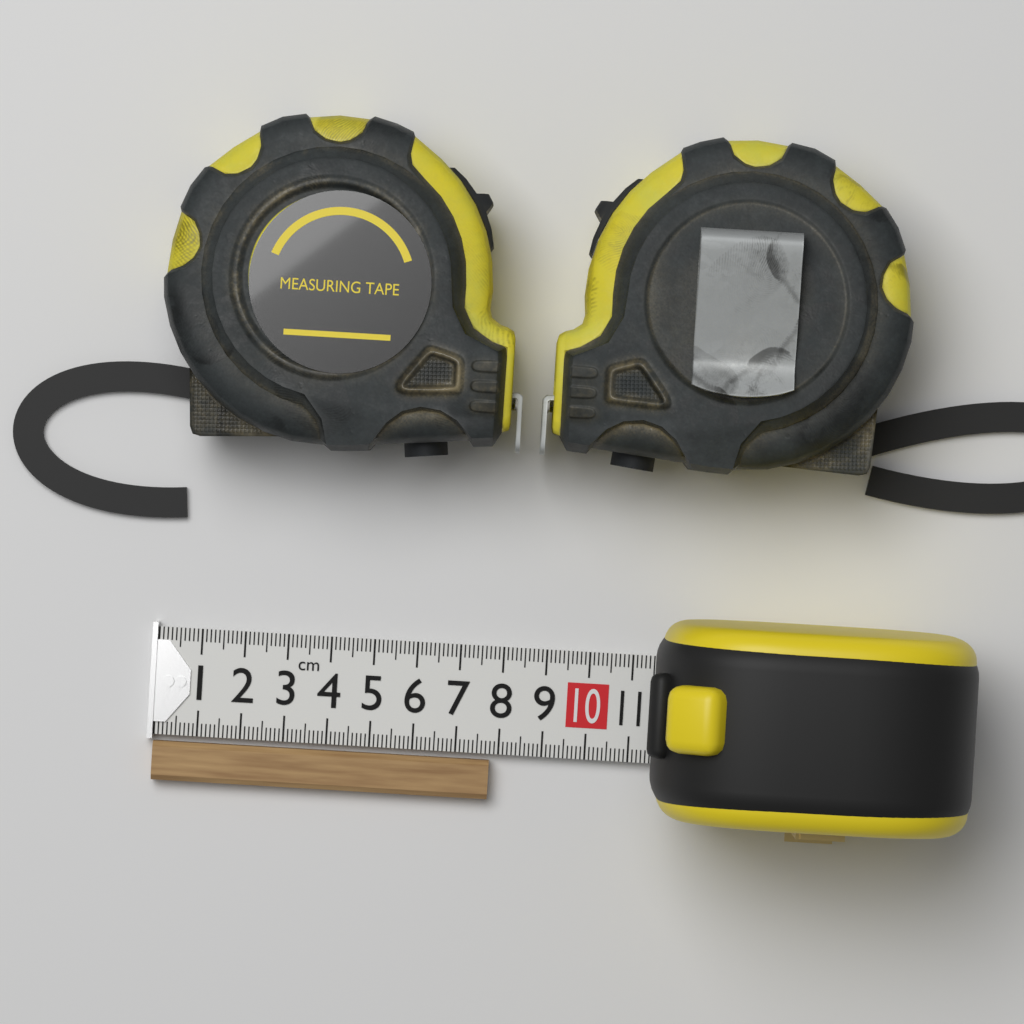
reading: 7.8 cm
